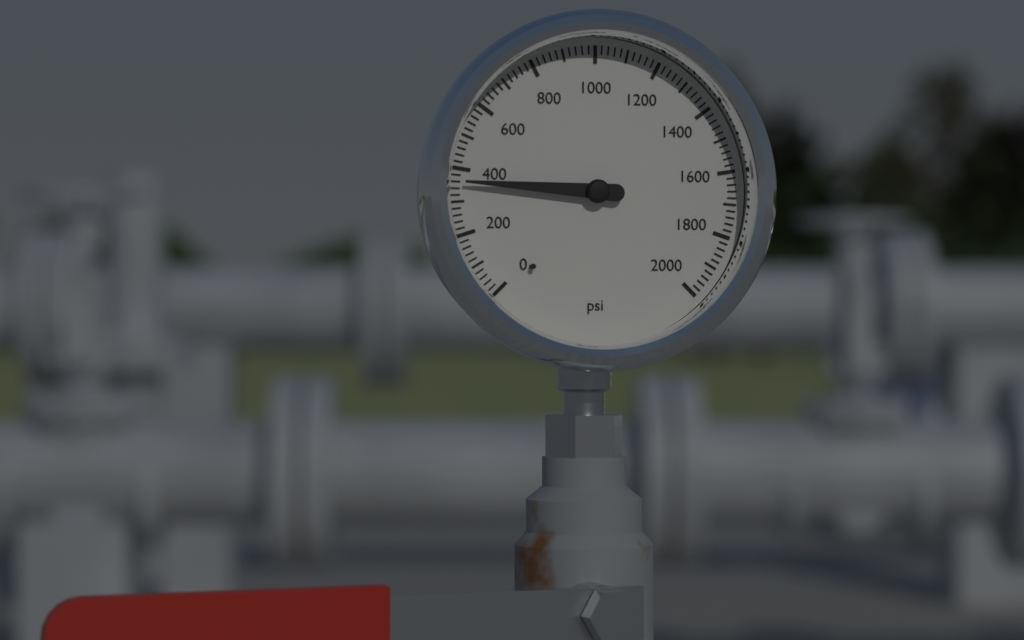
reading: 360 psi
